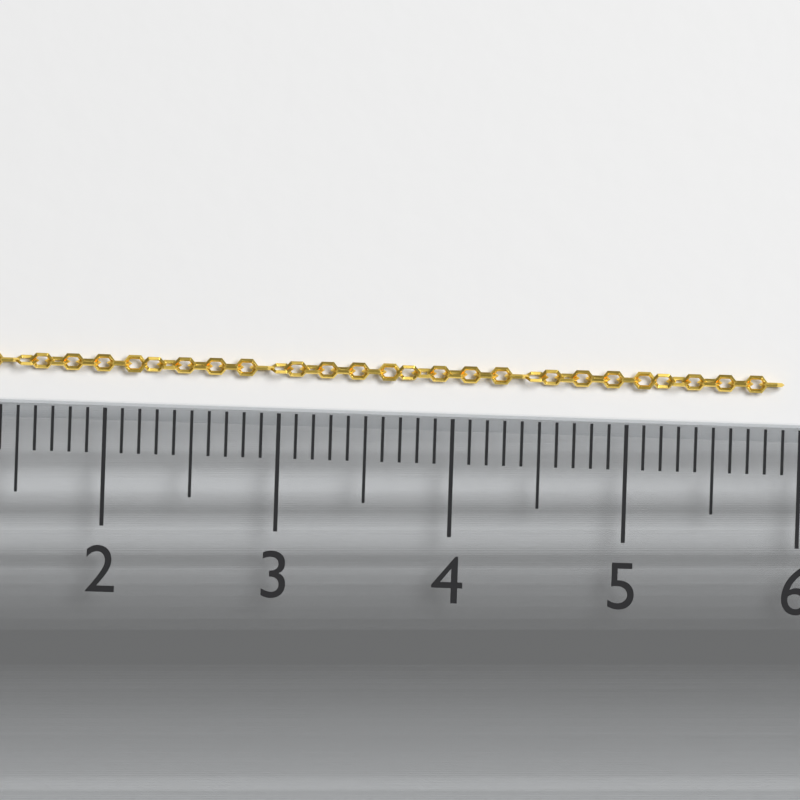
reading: 5.9 (no unit)
